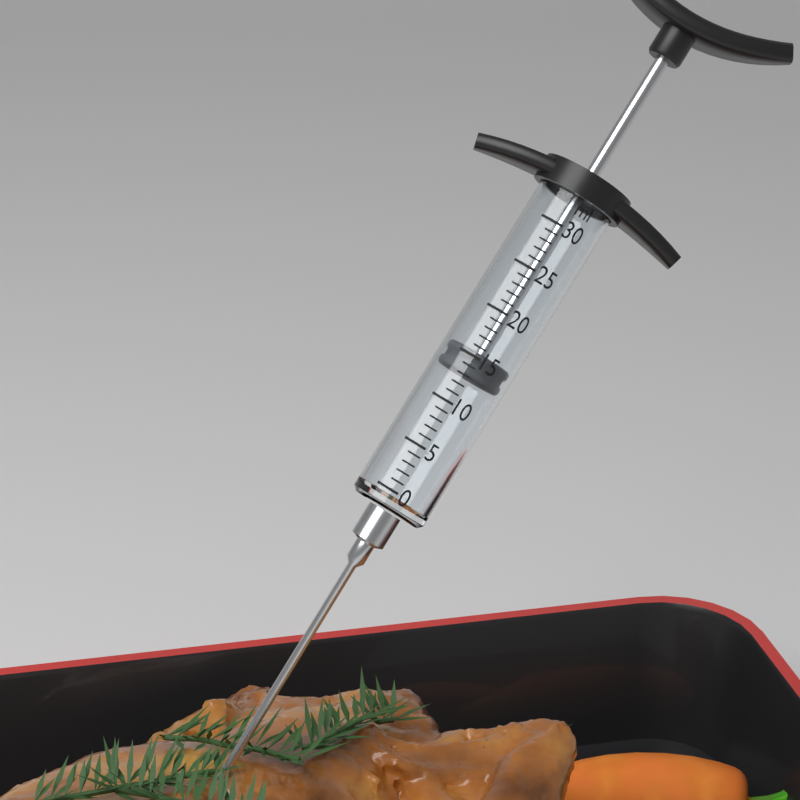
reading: 13 ml
